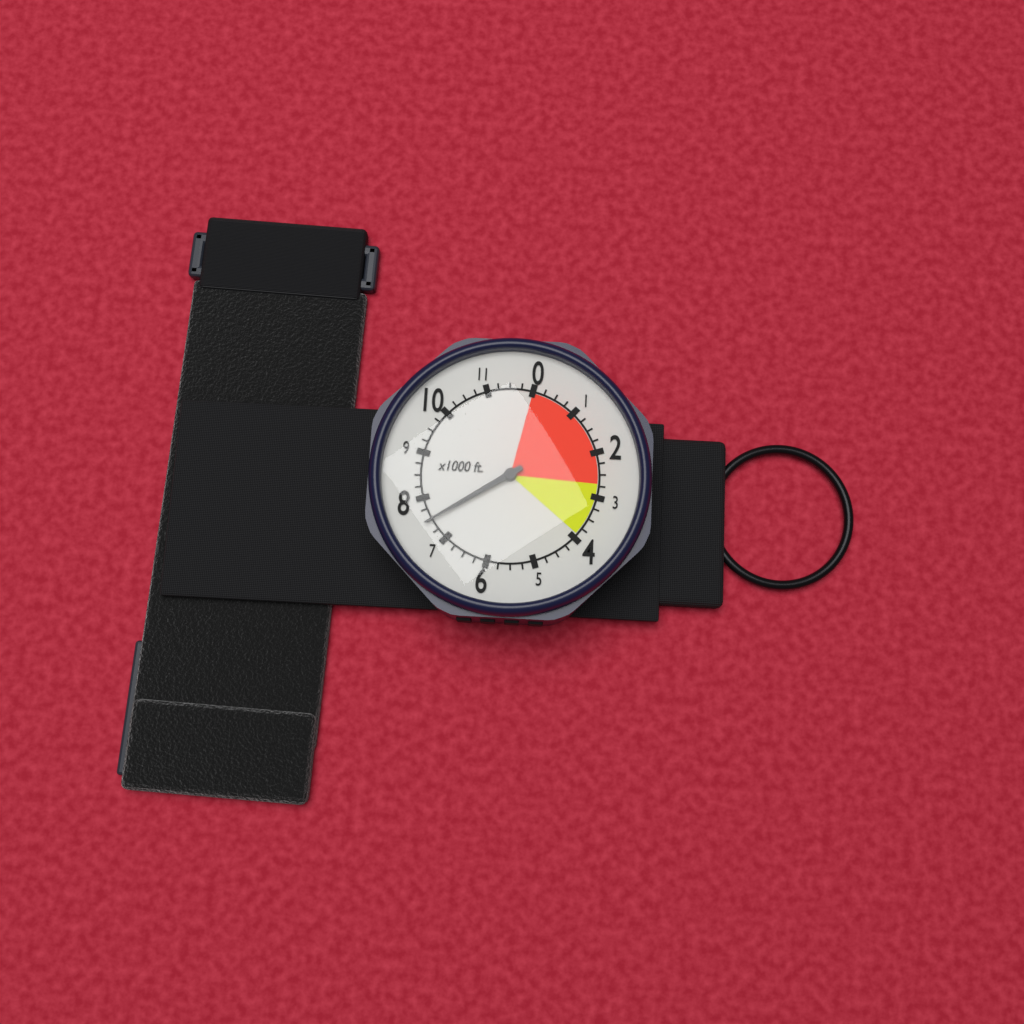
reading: 7500 ft
